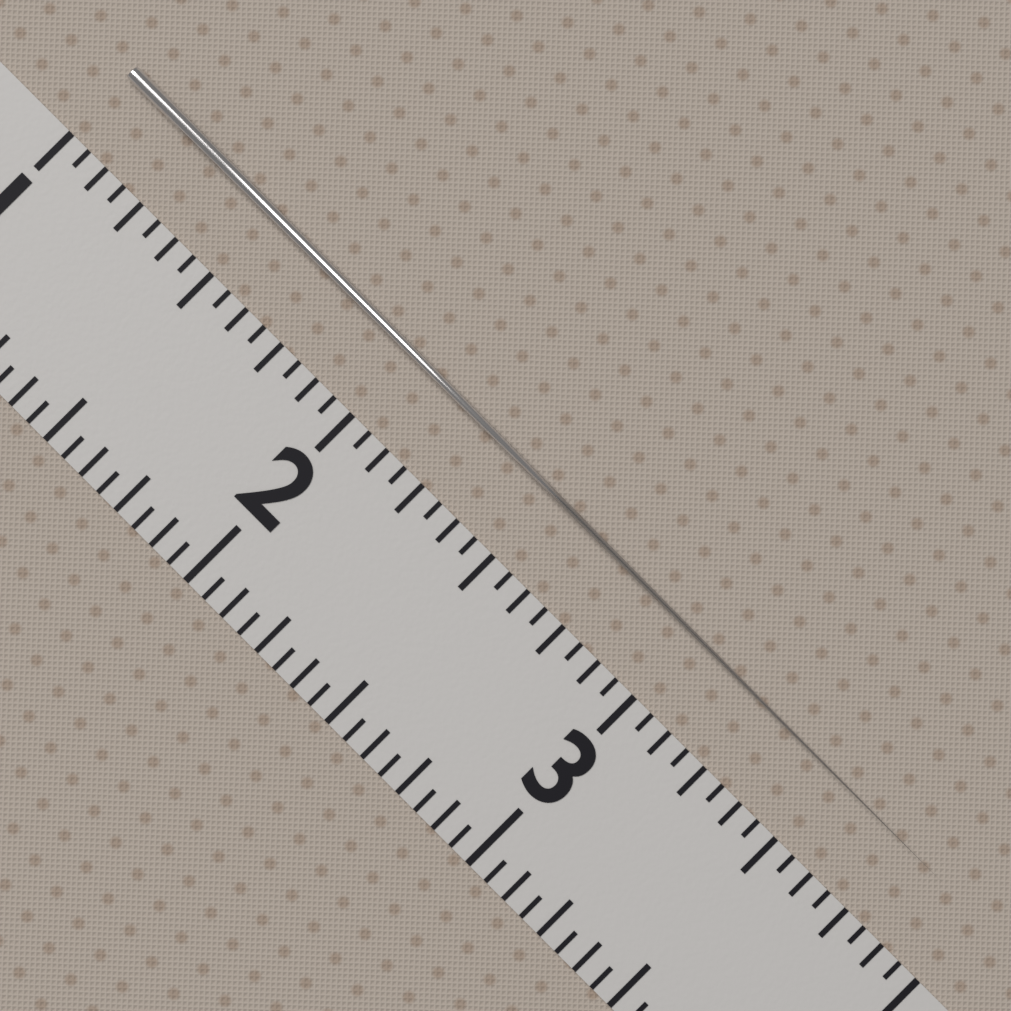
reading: 3.8750 in
